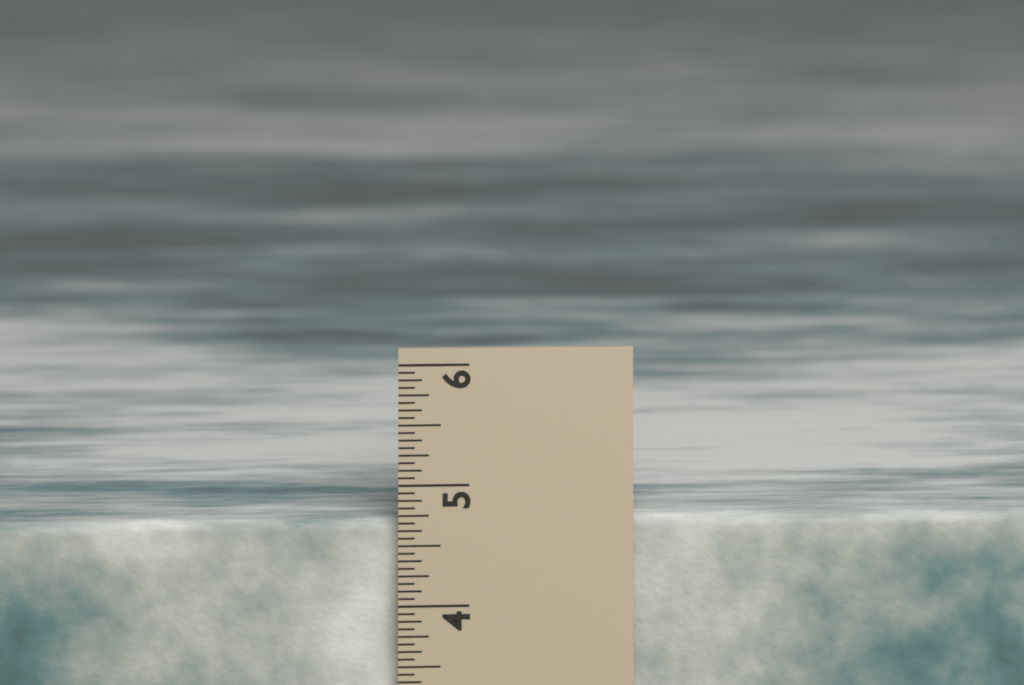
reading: 4.6875 in
